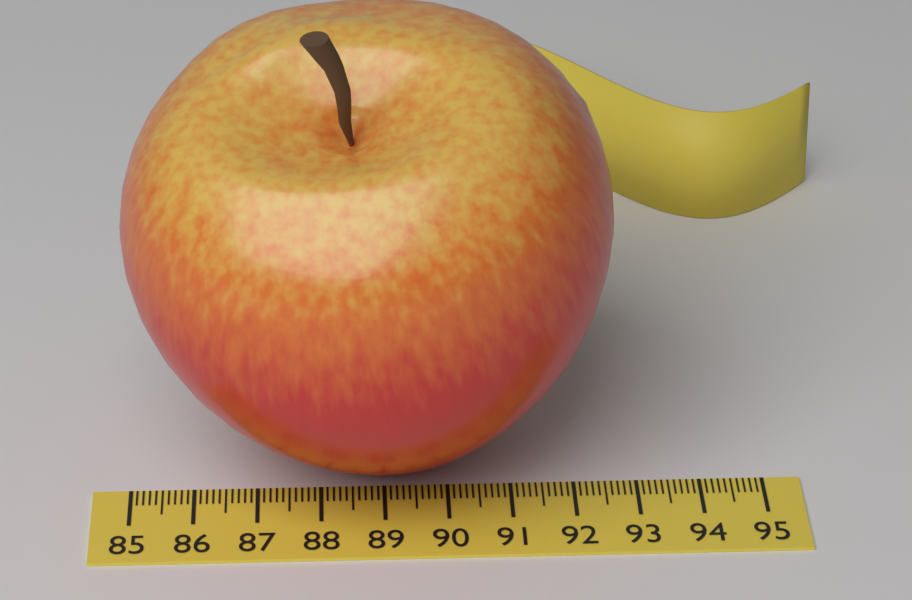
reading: 92.6 (no unit)
